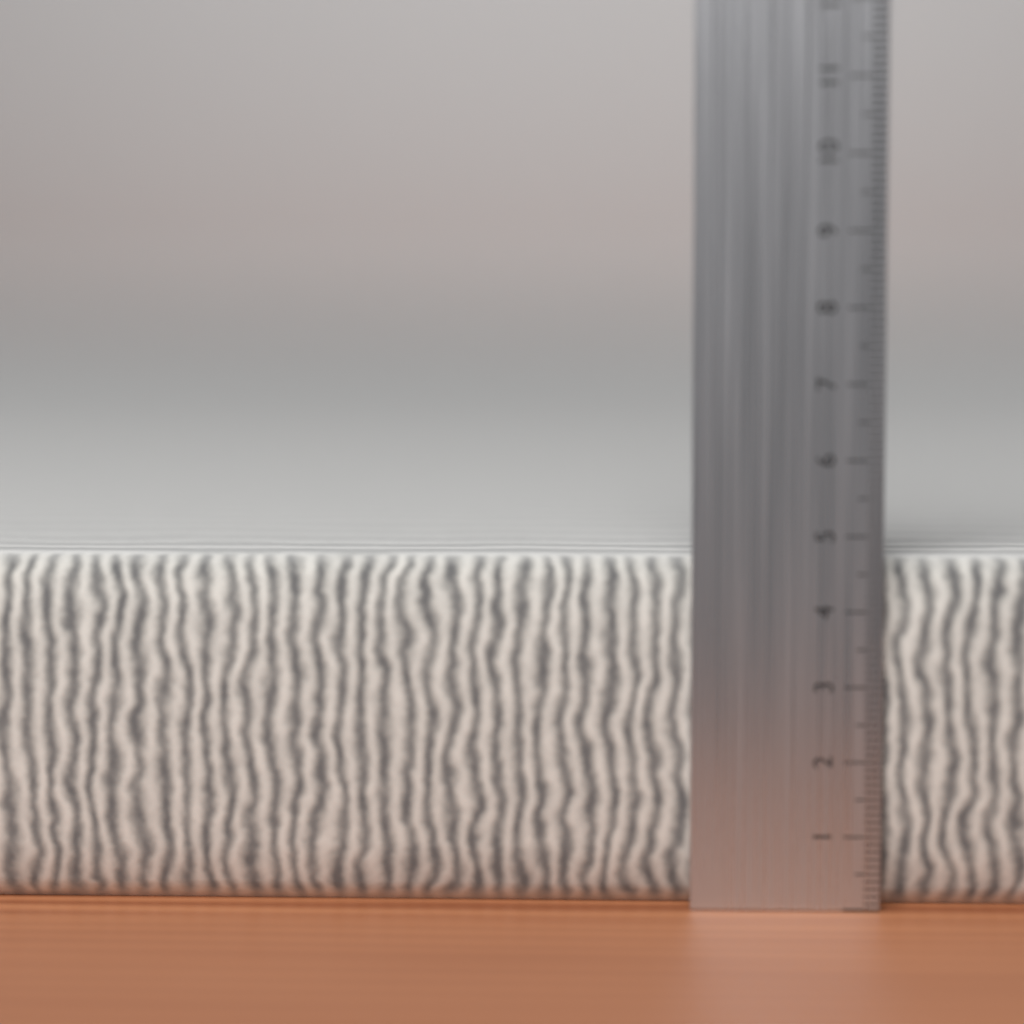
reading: 4.7 cm
